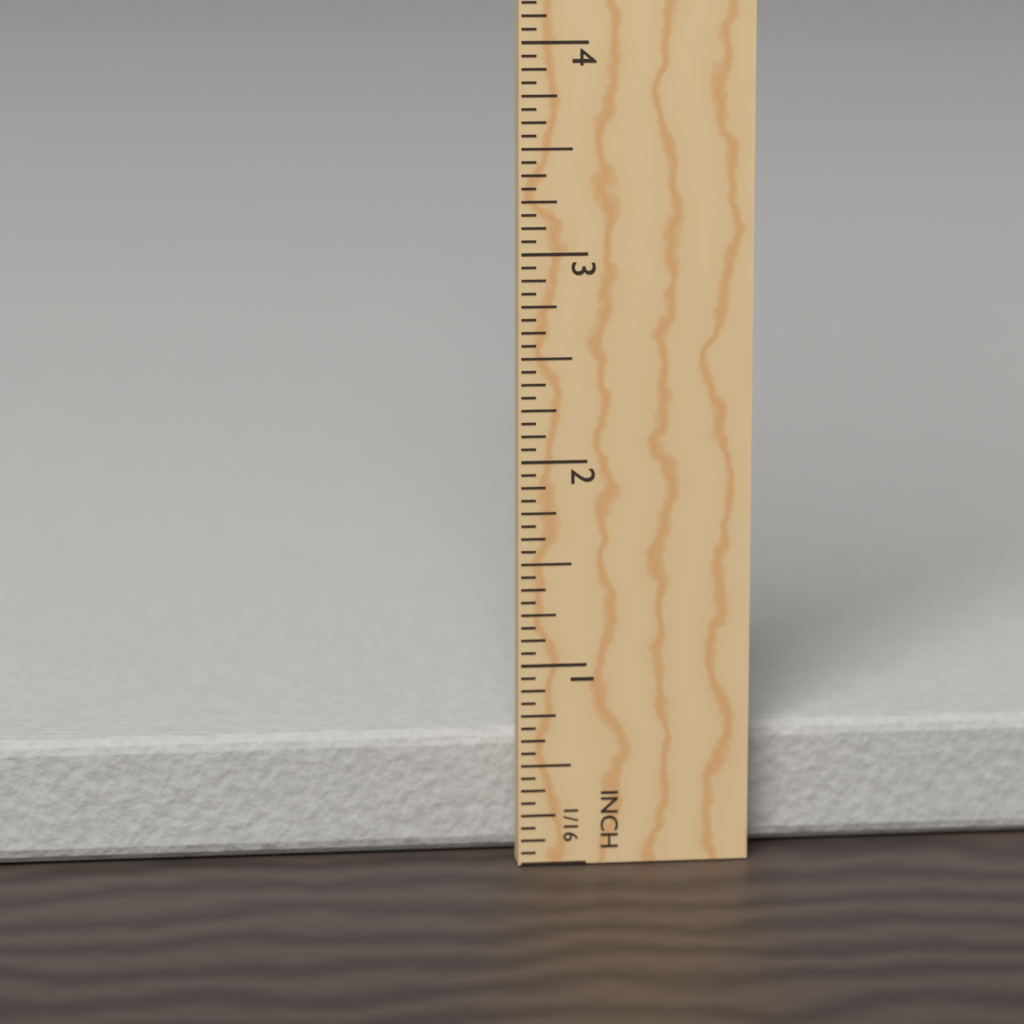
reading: 0.6250 in
